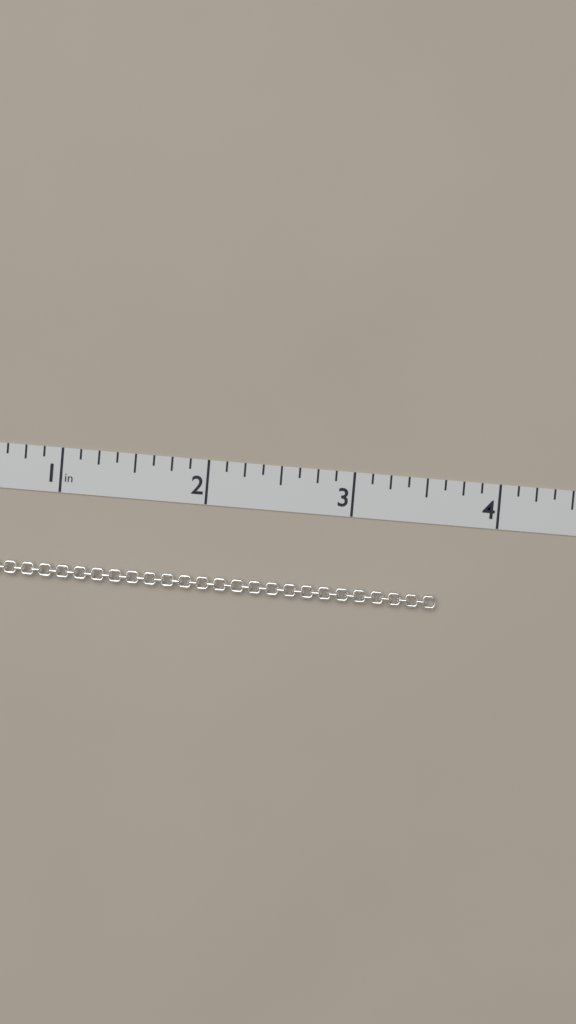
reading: 3.625 in
